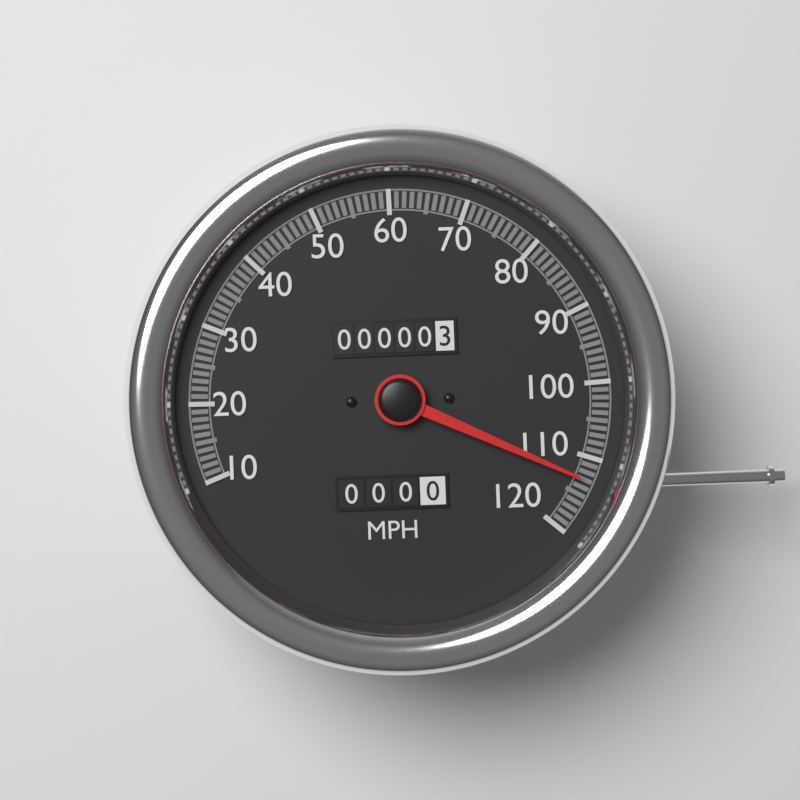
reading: 113 MPH
